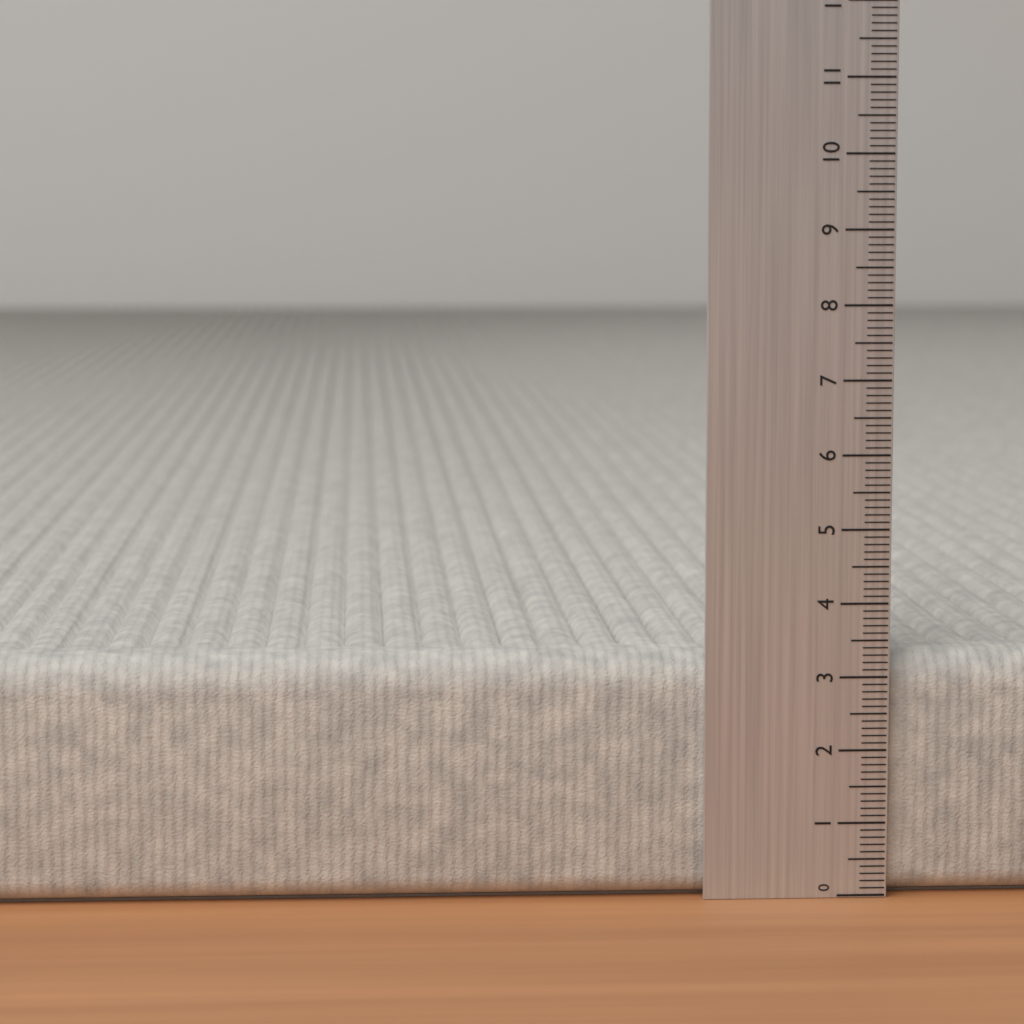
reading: 3.3 (no unit)
